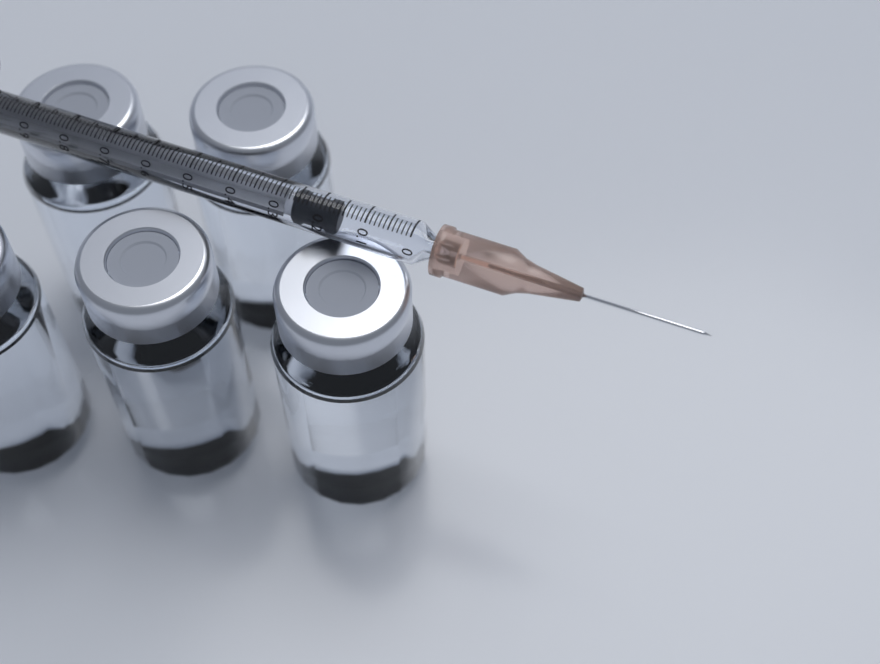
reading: 0.16 ml
